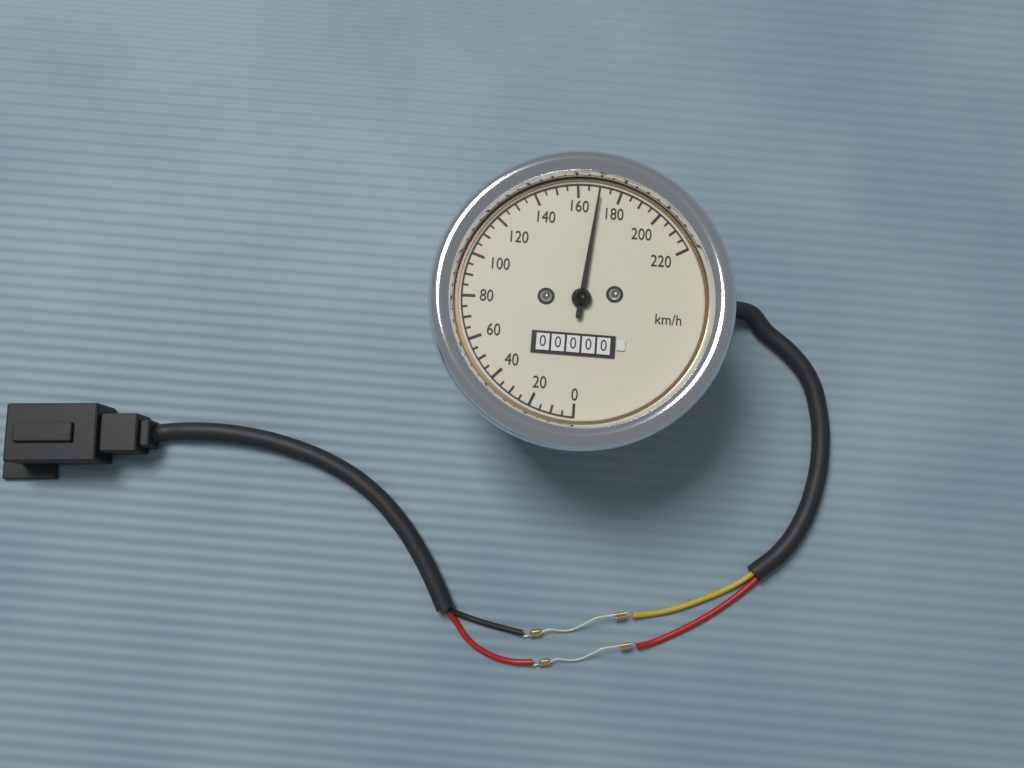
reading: 170 km/h
